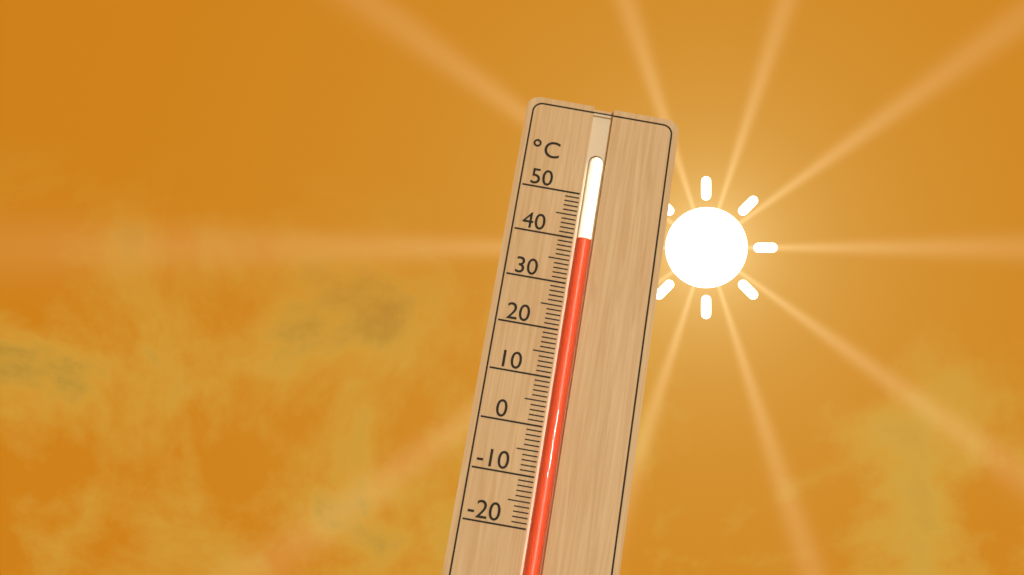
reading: 40 °C
